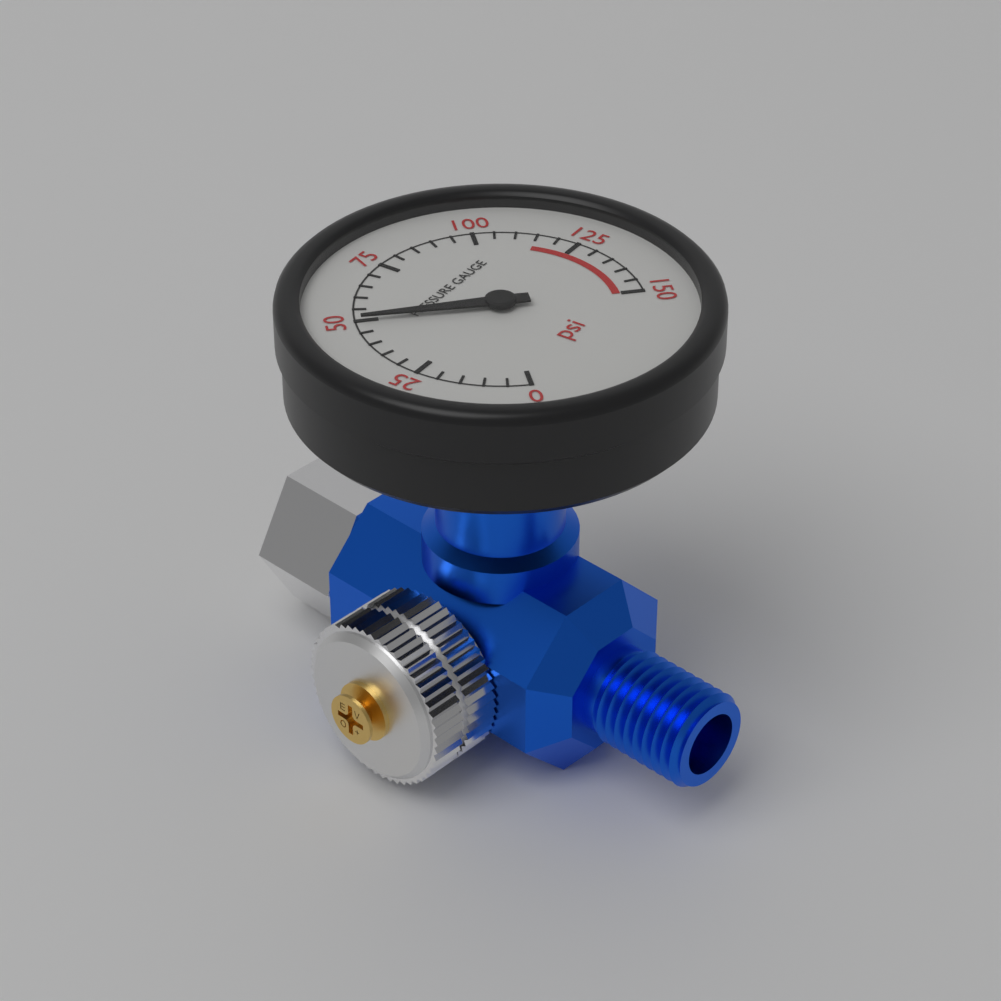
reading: 50 psi
